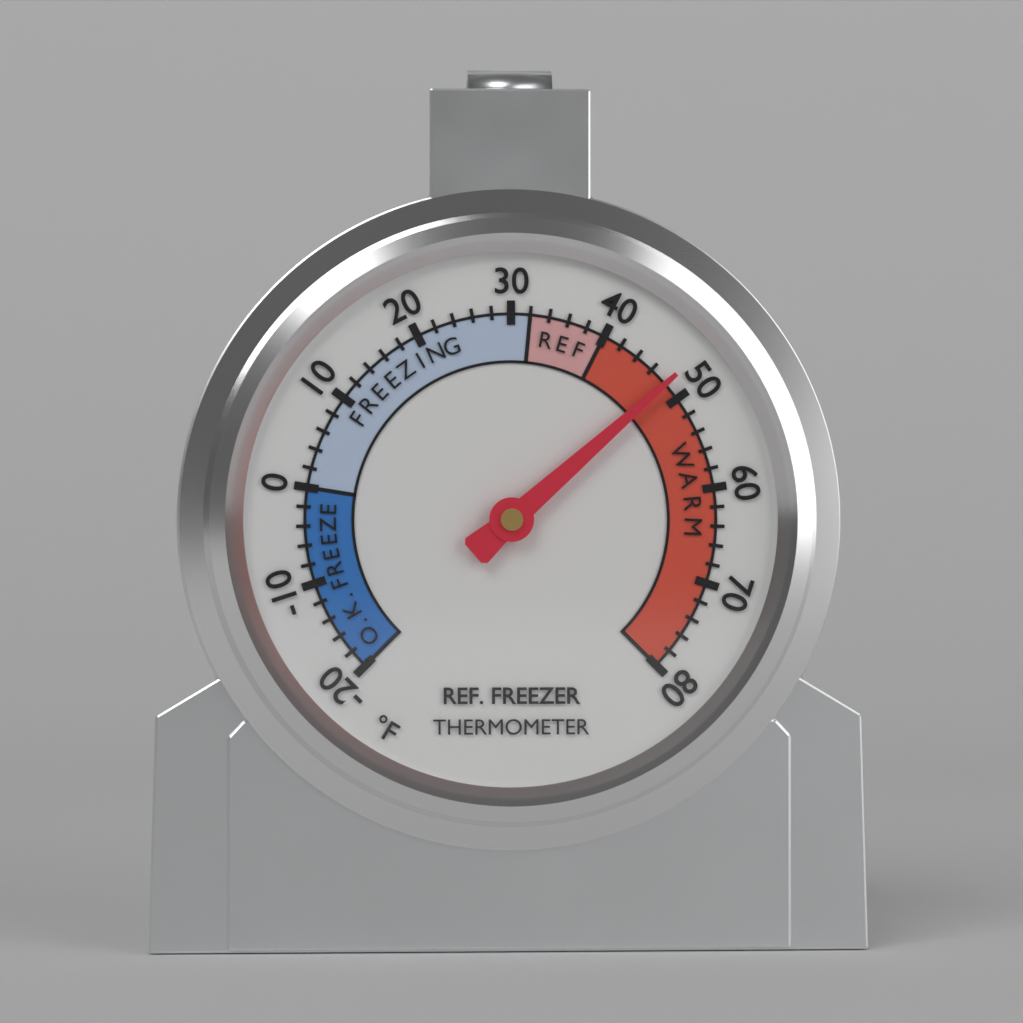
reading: 48 °F
